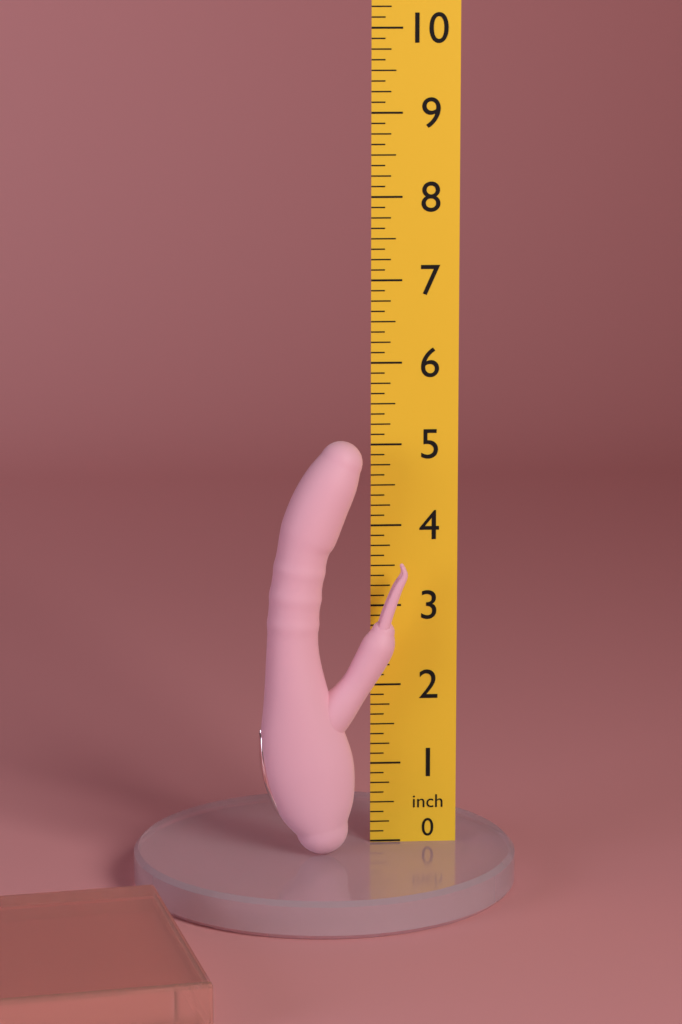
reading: 5.125 inch
